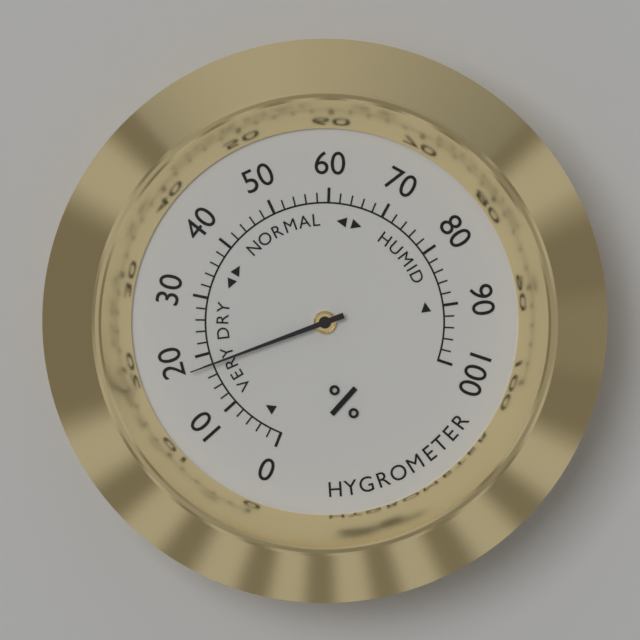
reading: 18 %
